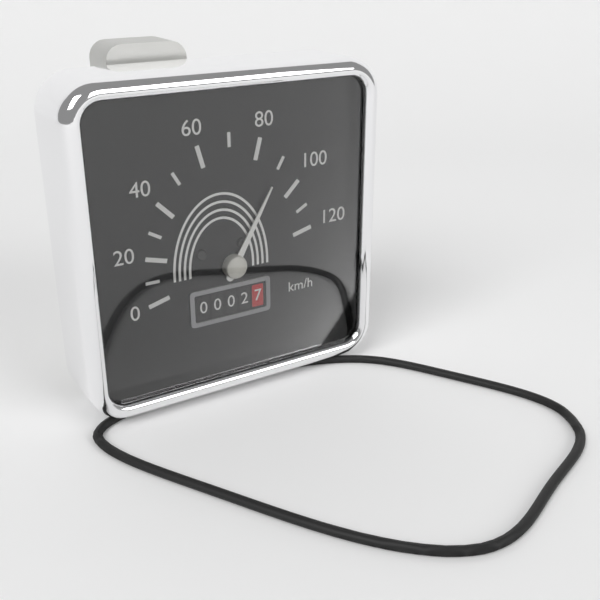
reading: 90 km/h
